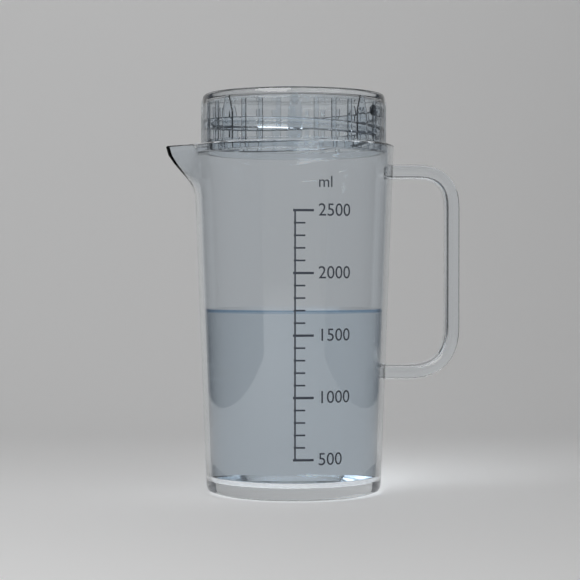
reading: 1700 ml
